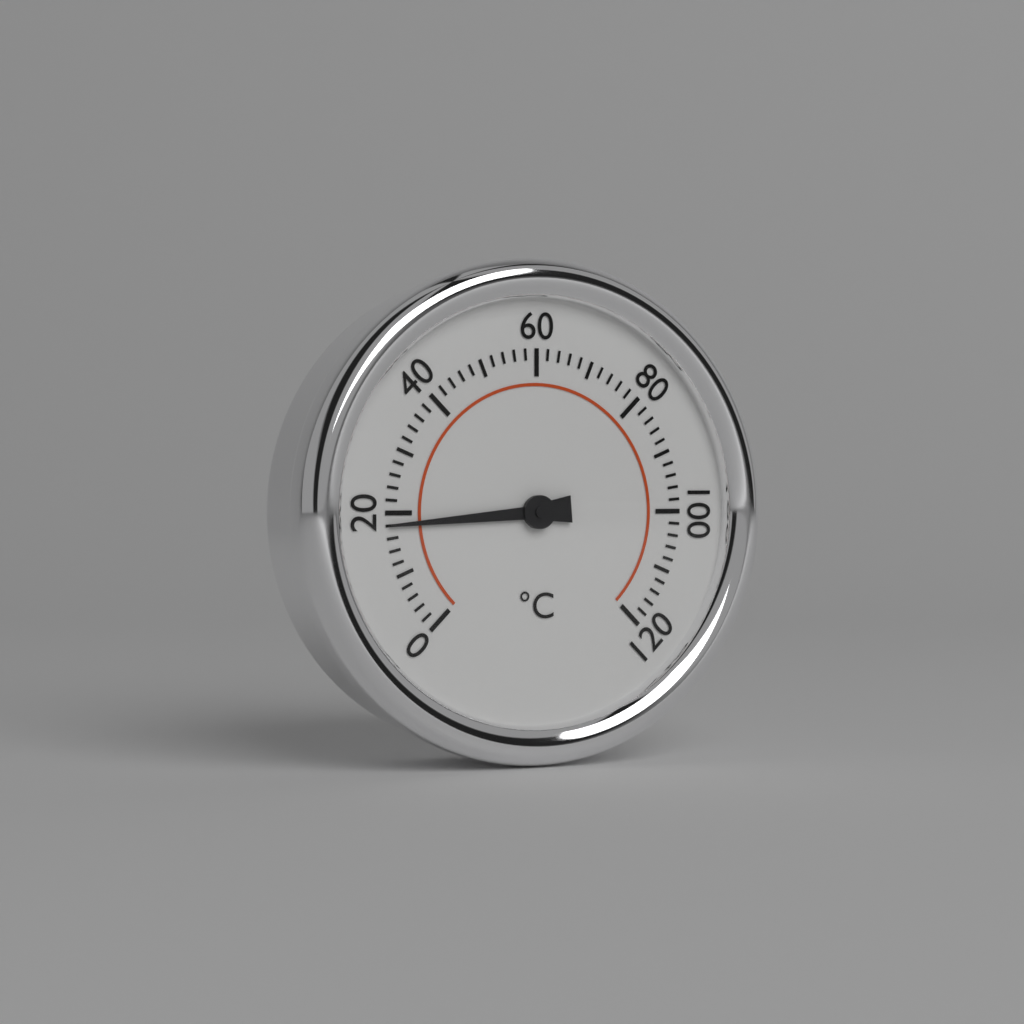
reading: 18 °C
